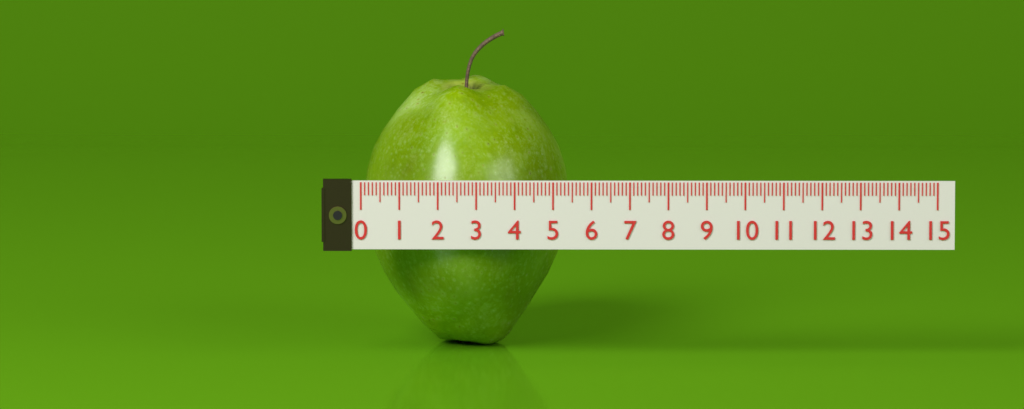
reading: 5.4 (no unit)
